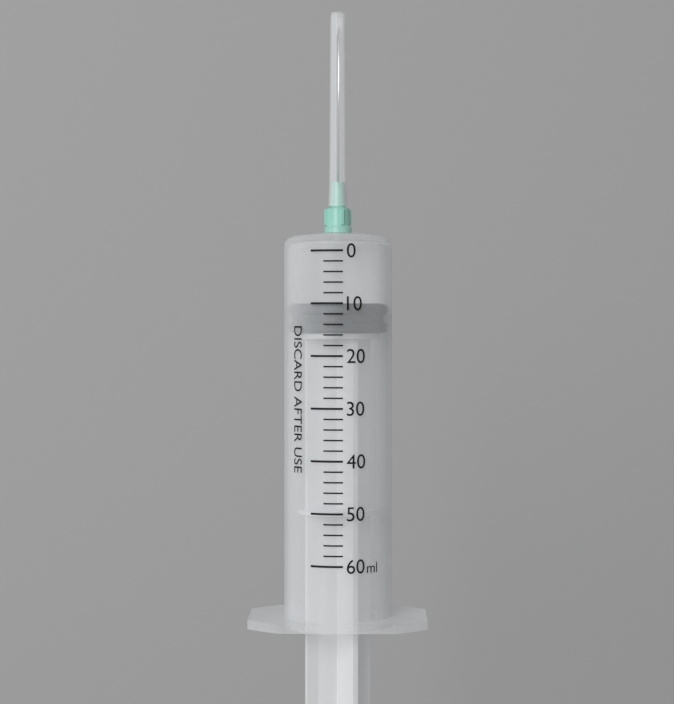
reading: 10 ml
